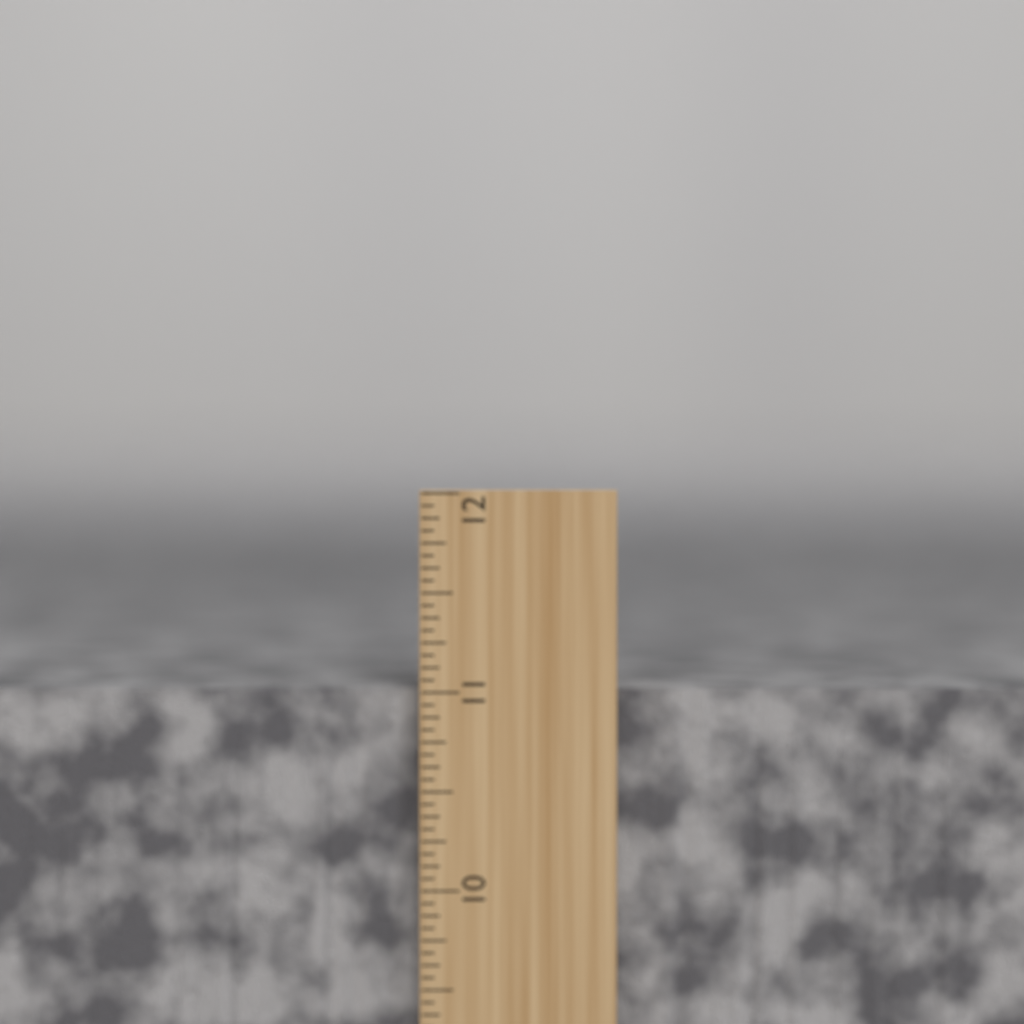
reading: 11.0000 inch
